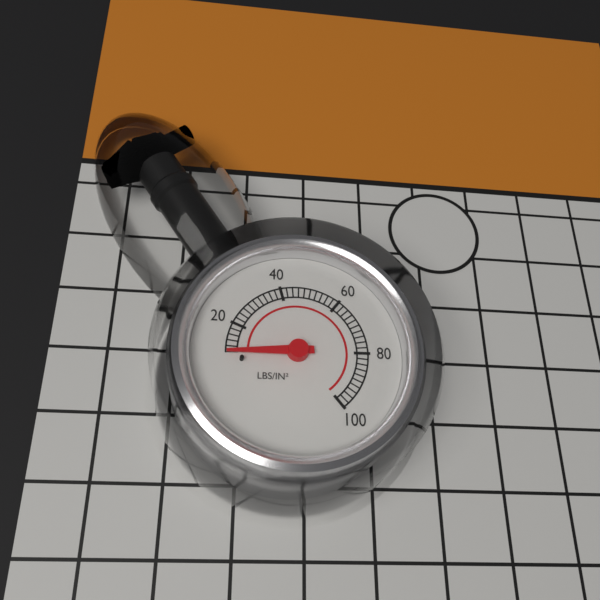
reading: 10 psi
